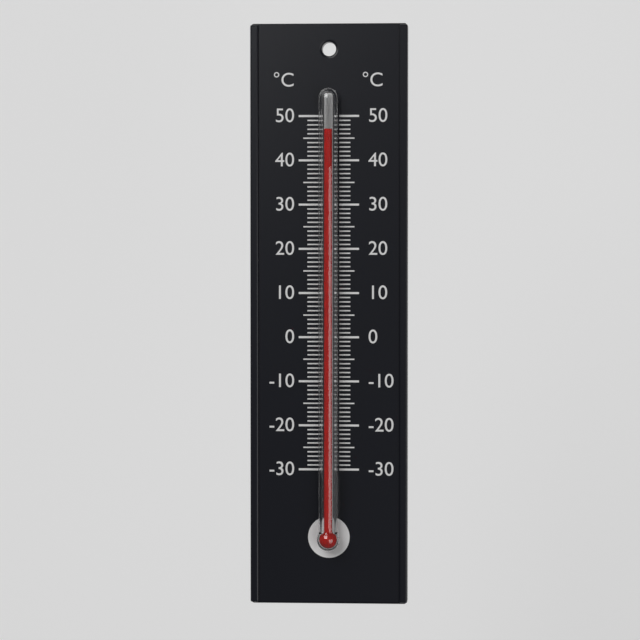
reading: 47 °C
